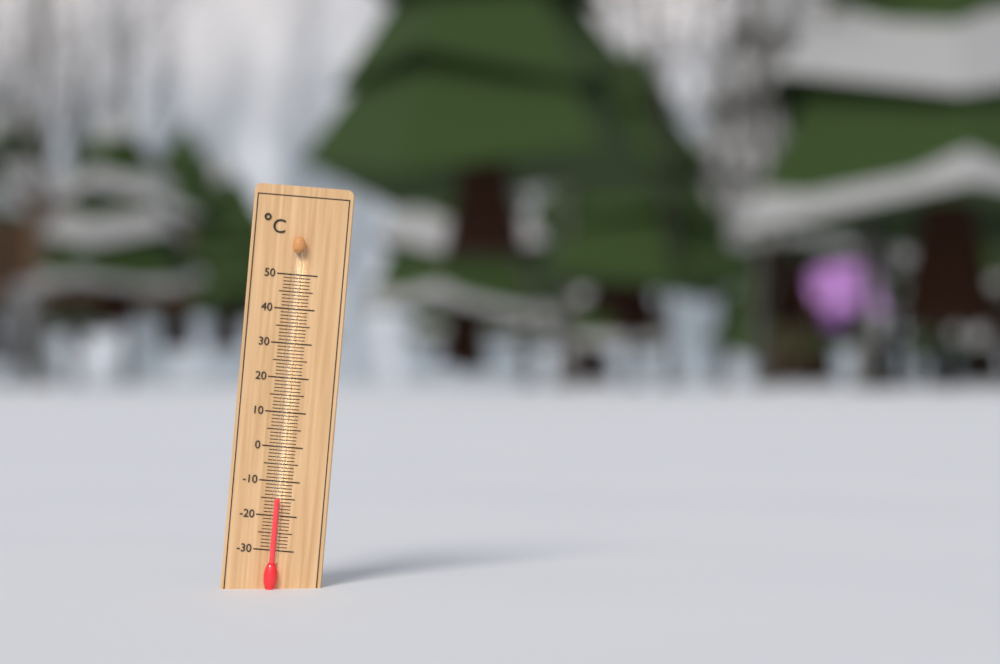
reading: -15 °C
